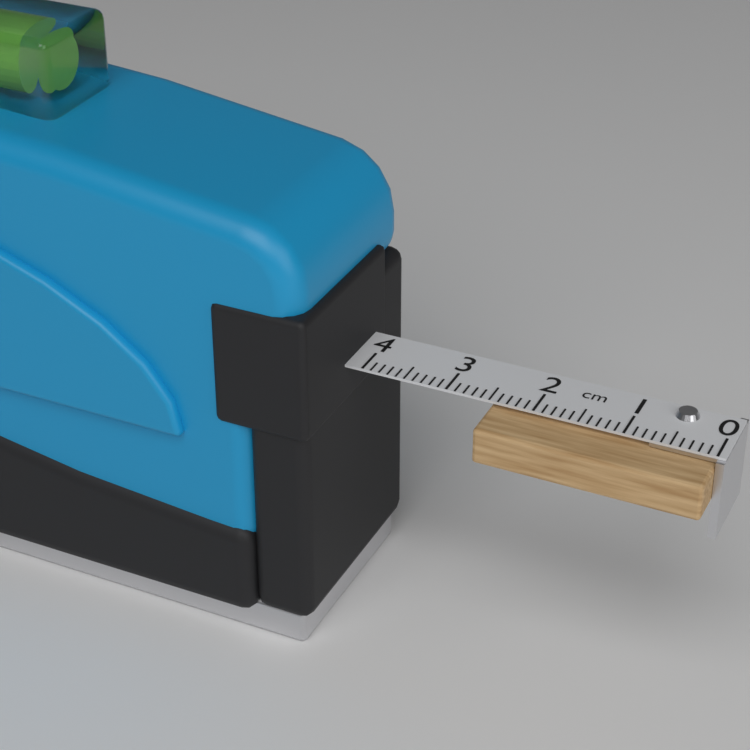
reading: 2.5 cm
